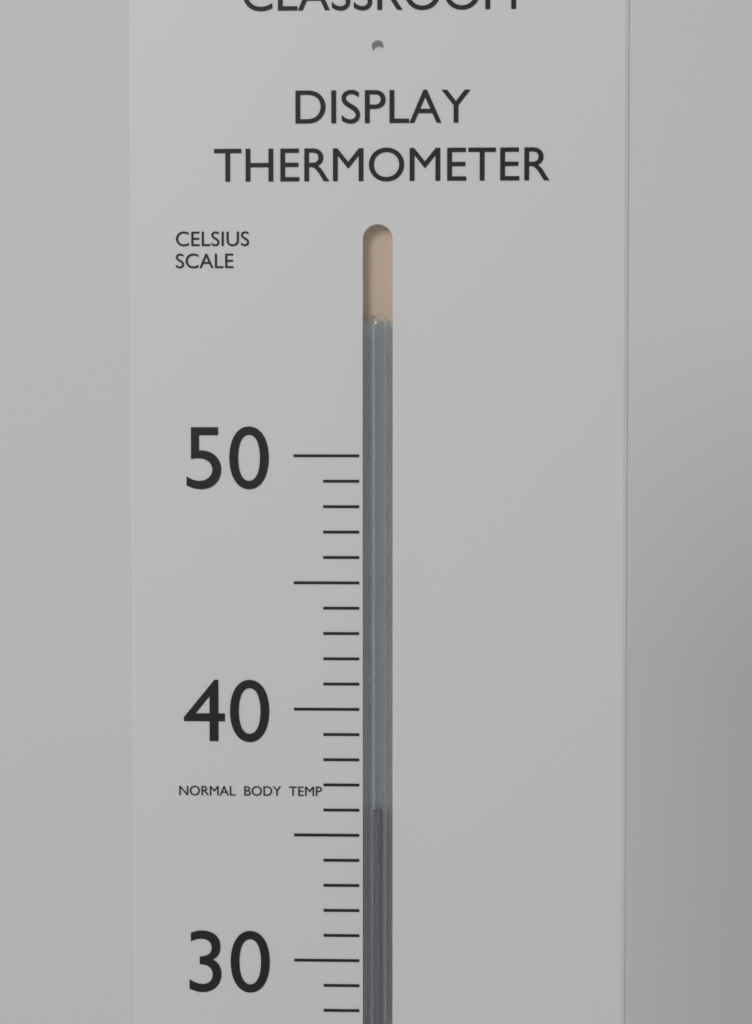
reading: 36 °C
